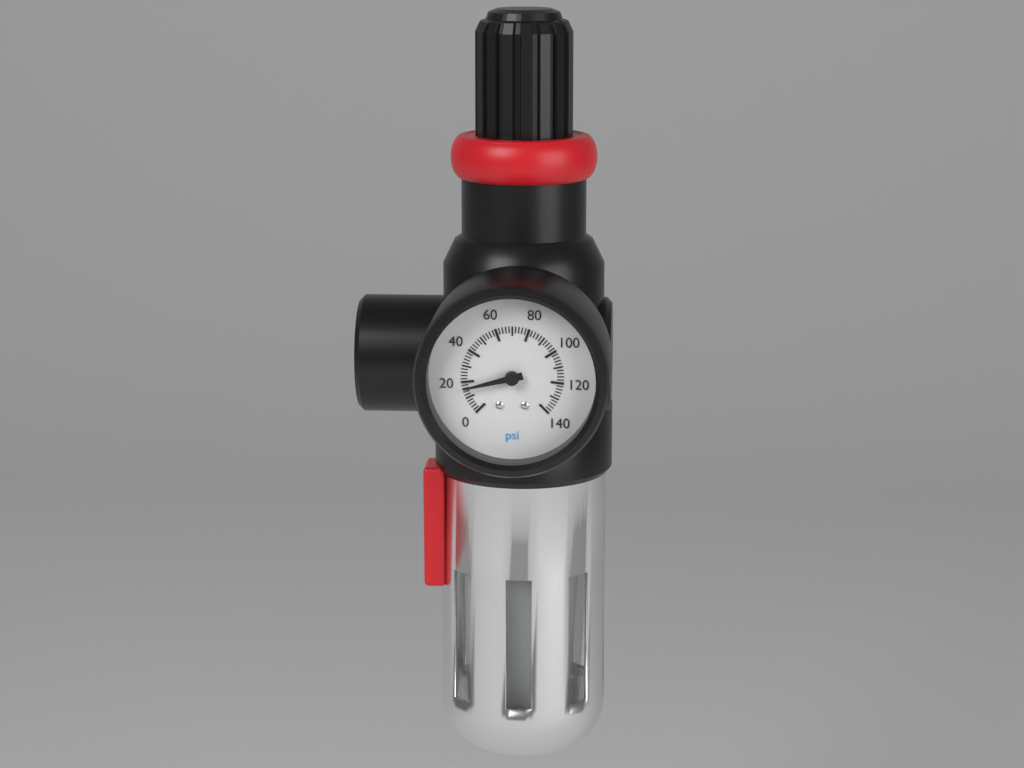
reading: 16 psi
